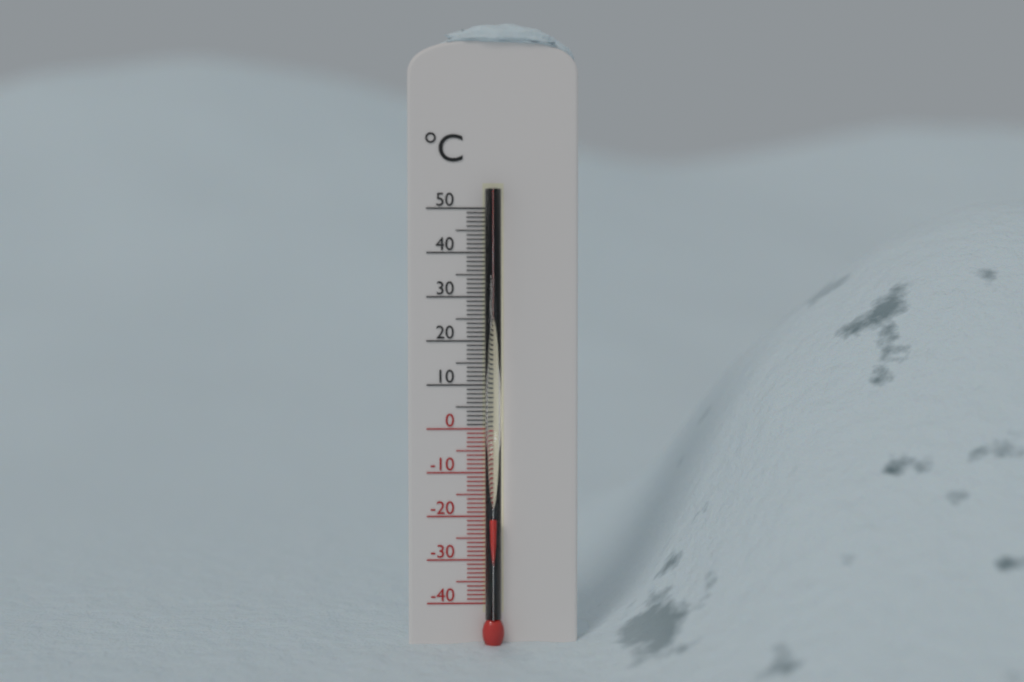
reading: -20 °C
